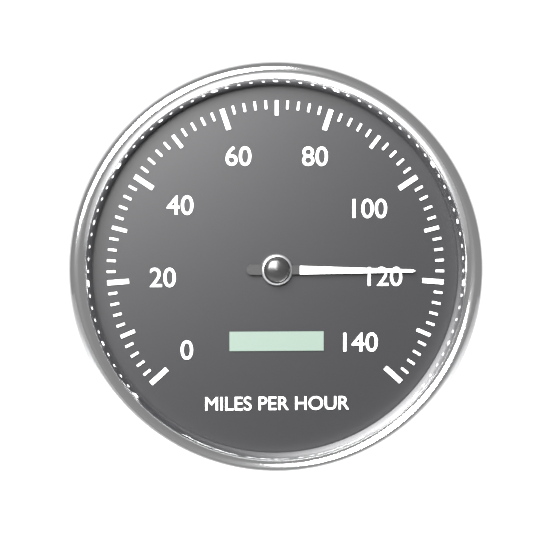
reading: 118 mph
